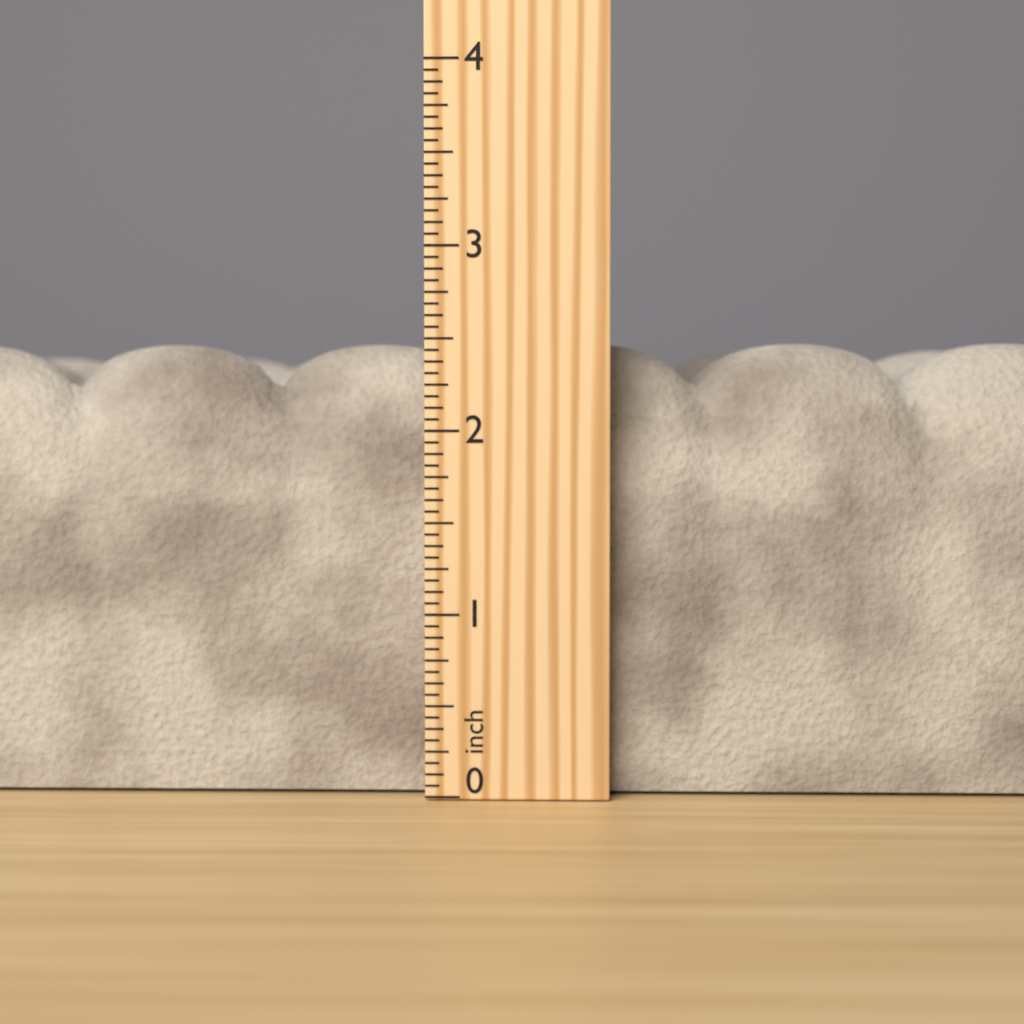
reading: 2.5000 inch
